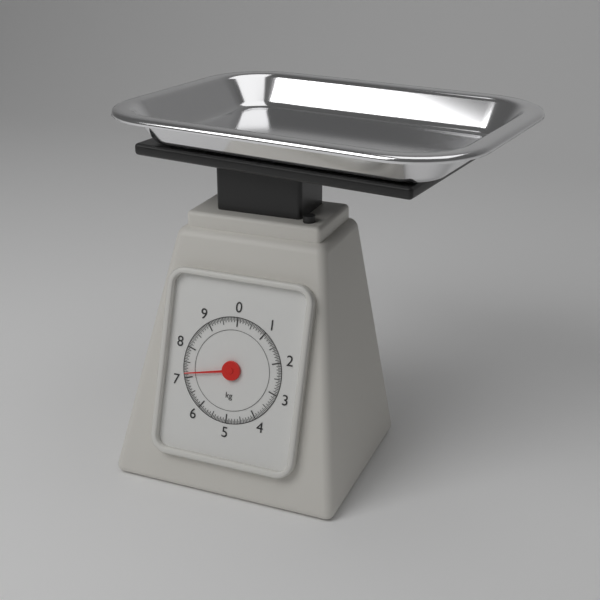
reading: 7.15 kg
